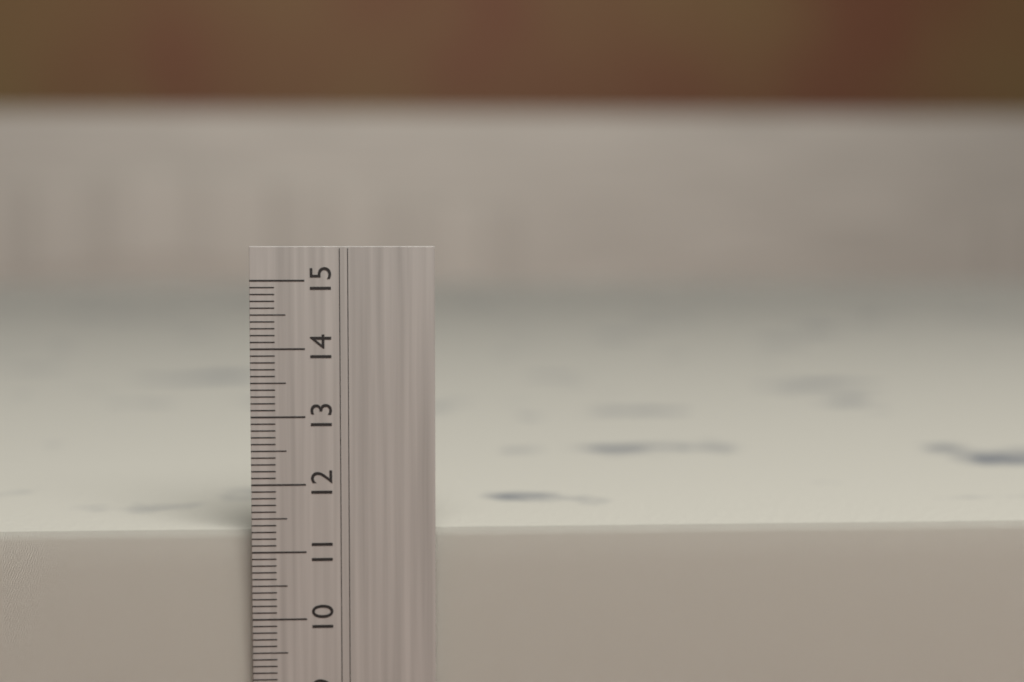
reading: 11.3 cm
